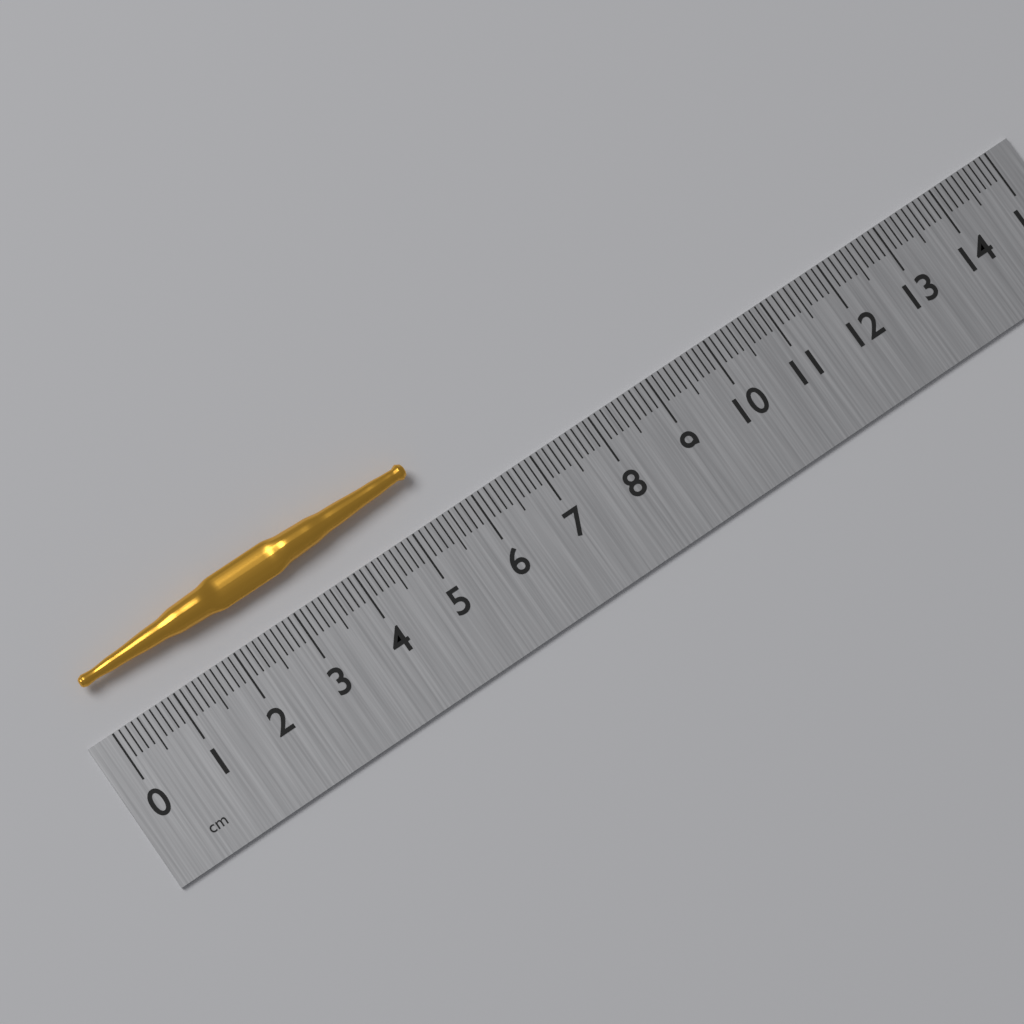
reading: 5.4 cm
